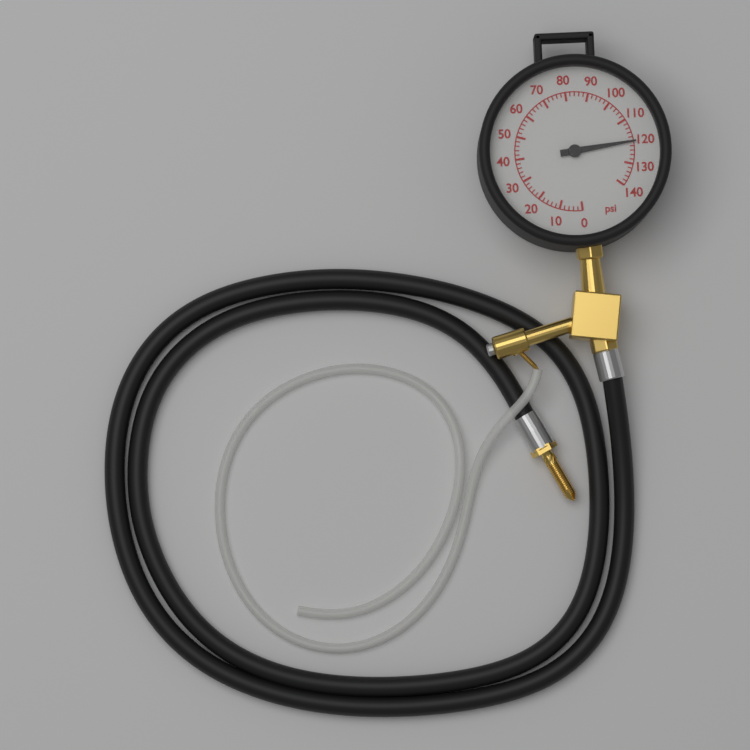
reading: 120 psi
